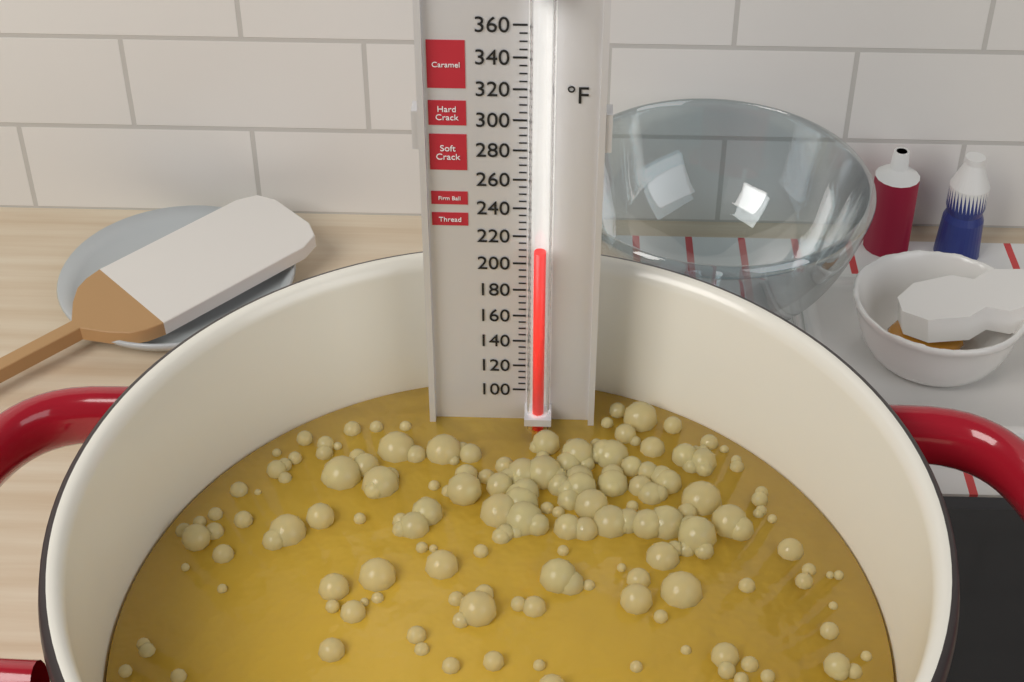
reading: 215 °F
